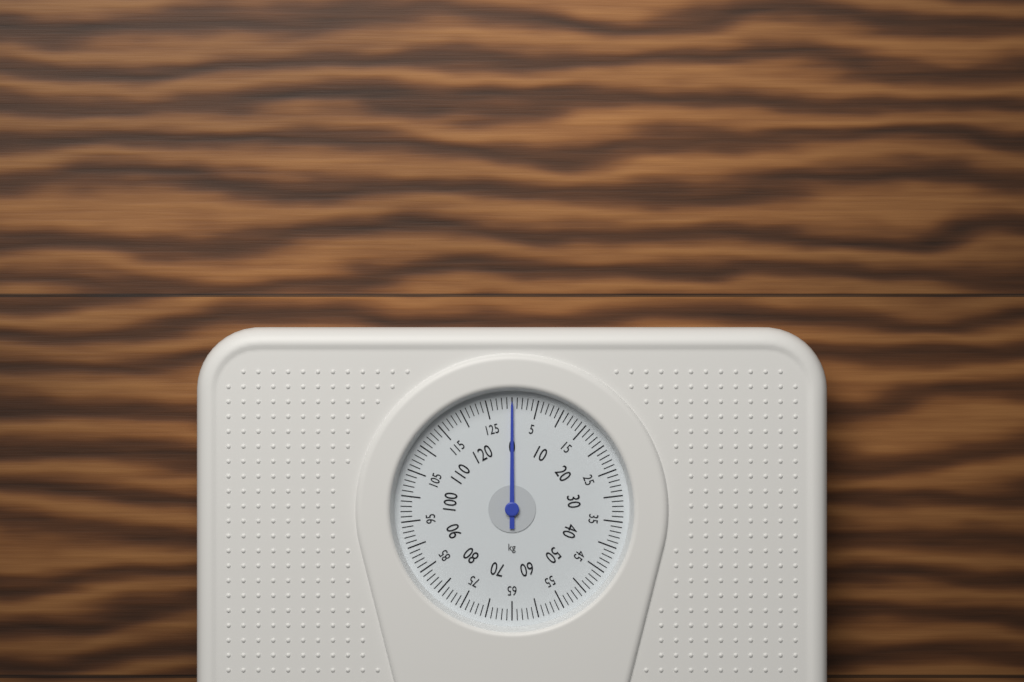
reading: 0 kg
